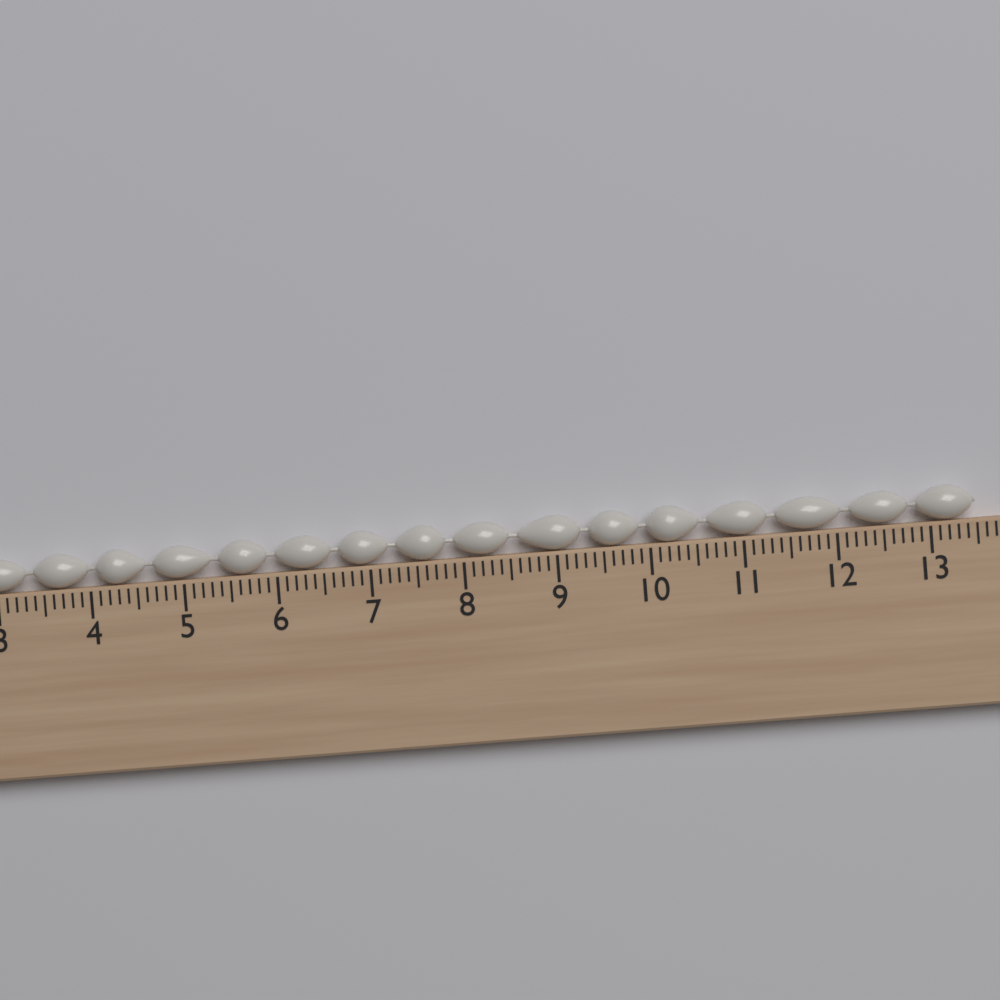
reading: 13.5 cm
